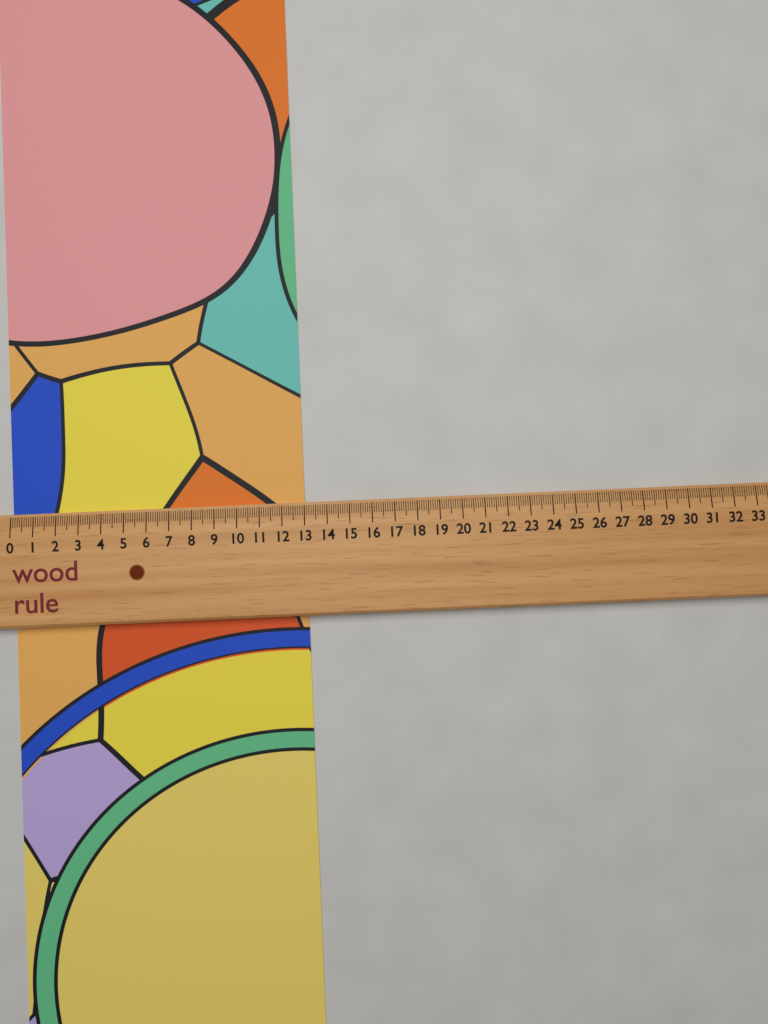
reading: 13.0 (no unit)
